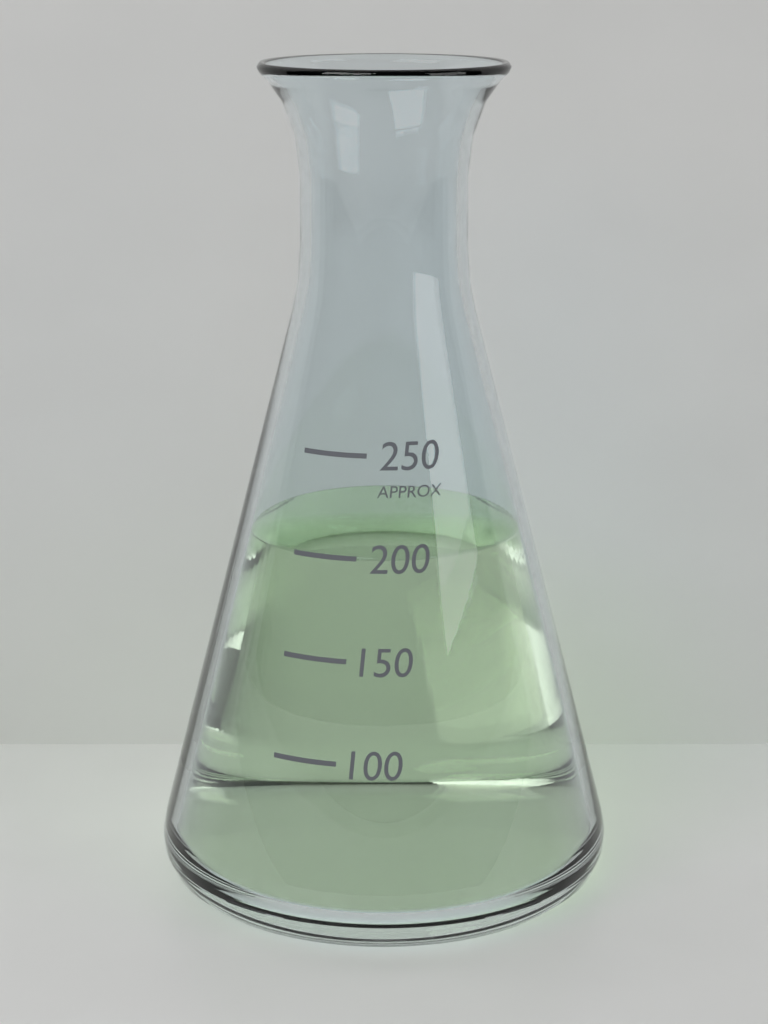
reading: 200 (no unit)
